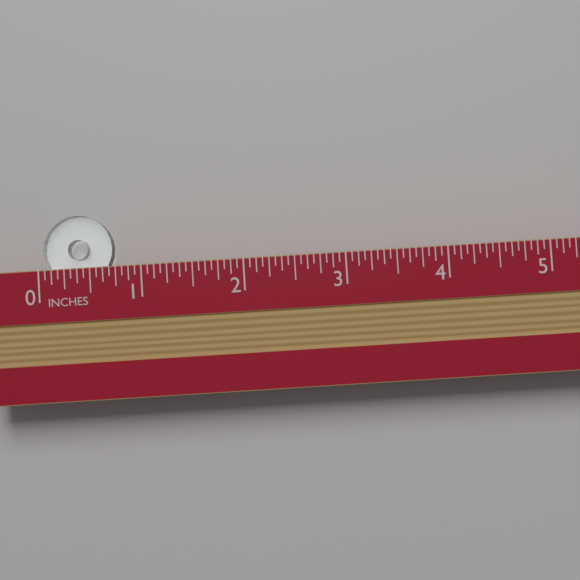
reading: 0.6875 in
